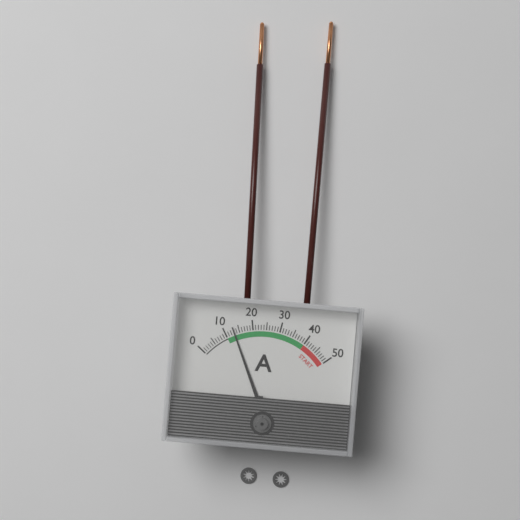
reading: 13 A
